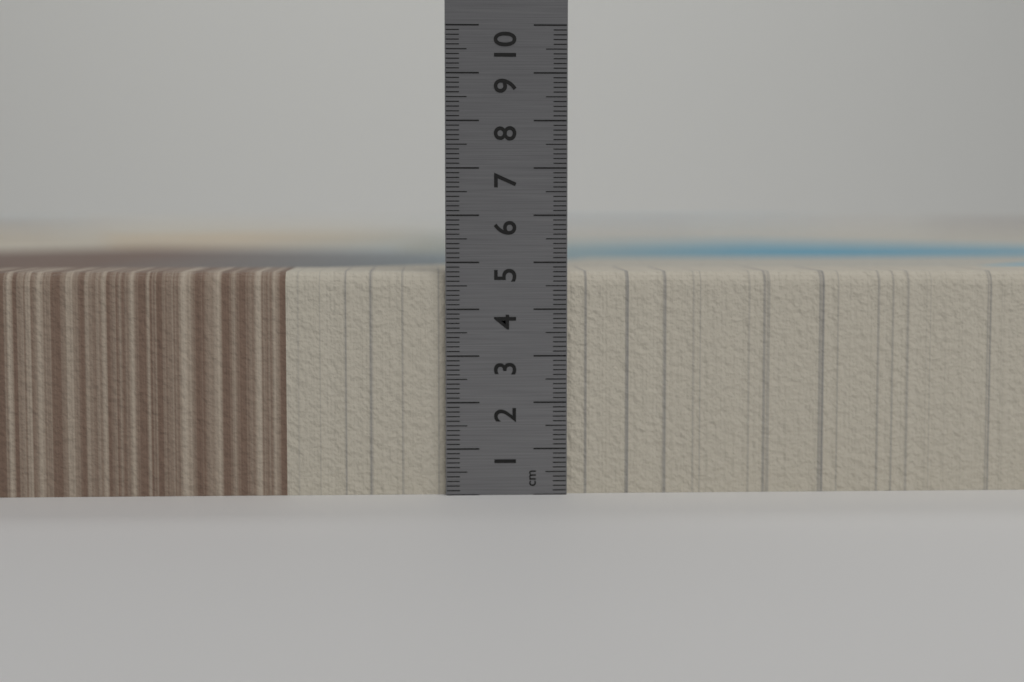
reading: 4.8 cm
